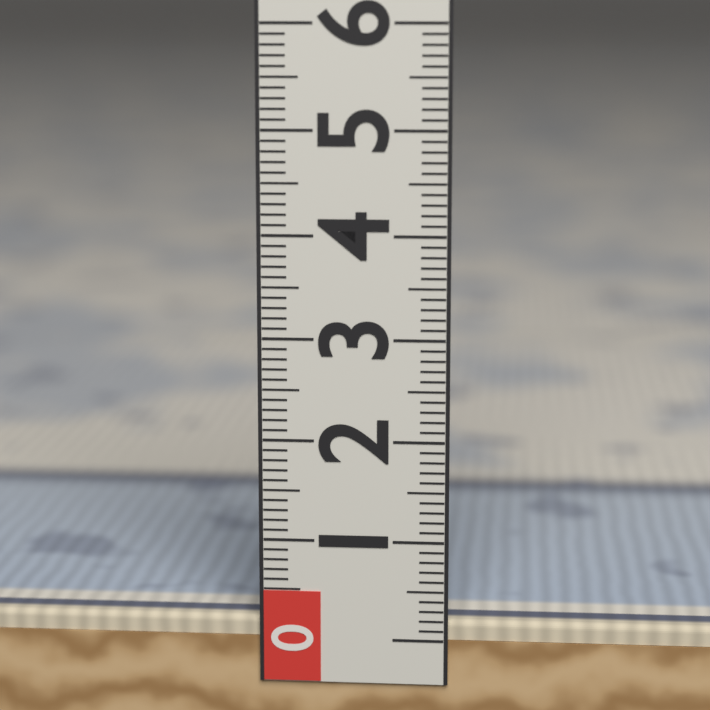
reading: 0.2 (no unit)
